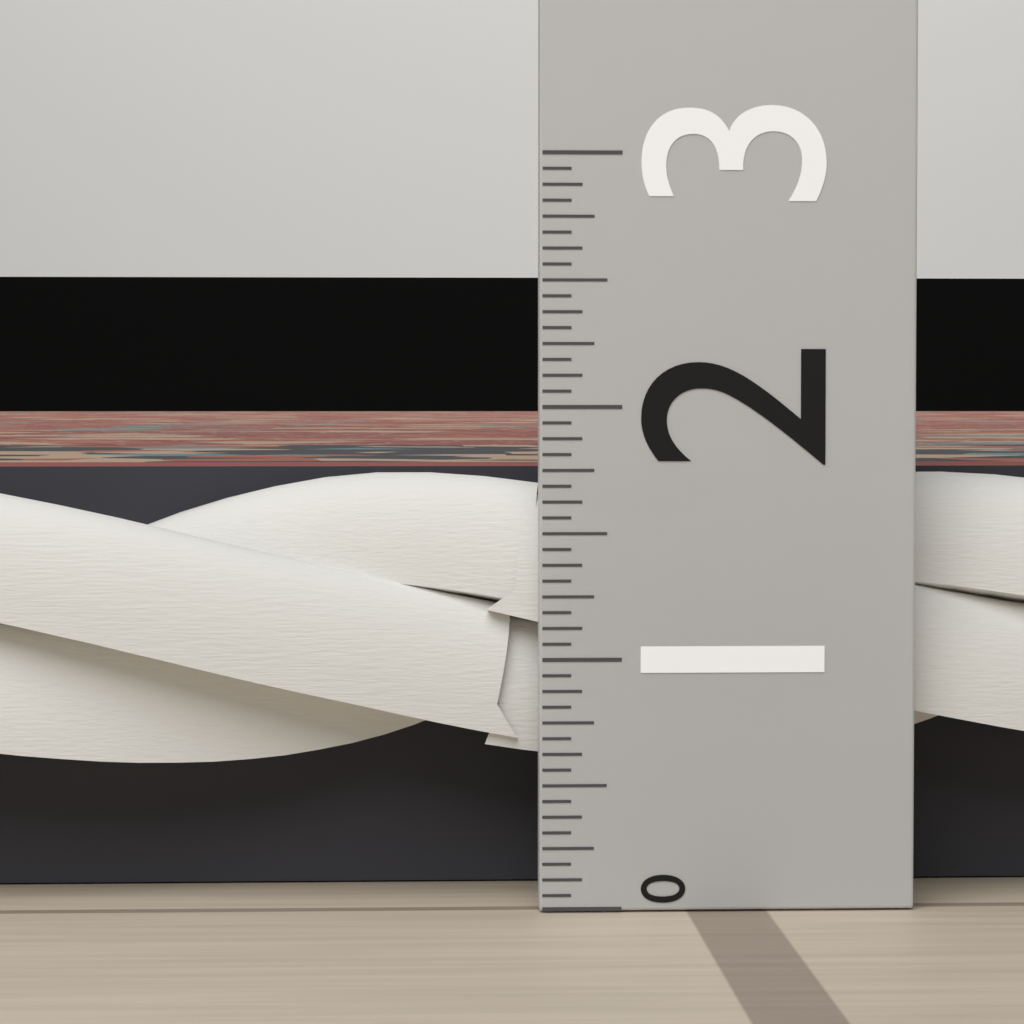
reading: 1.7500 (no unit)
